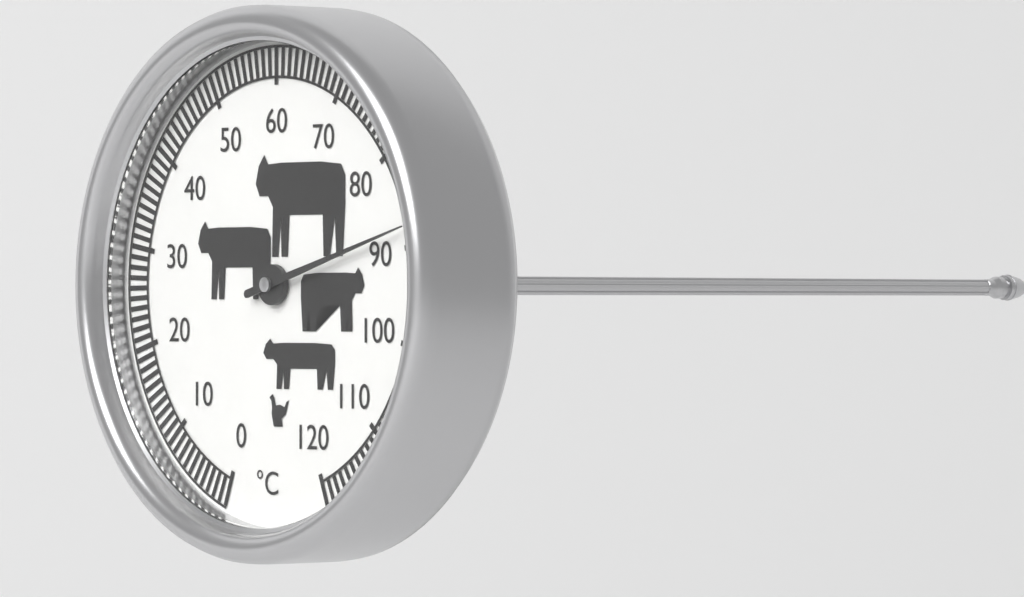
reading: 88 °C
